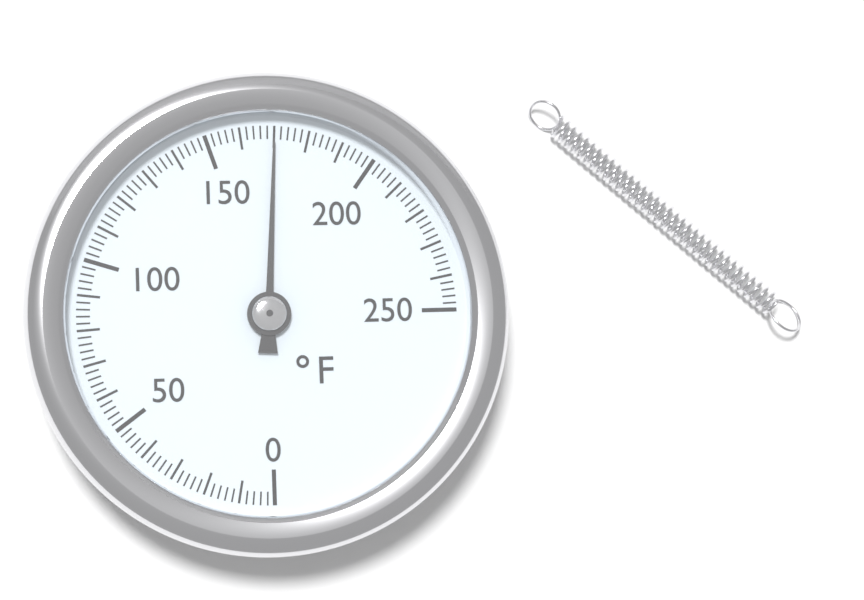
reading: 170 °F
